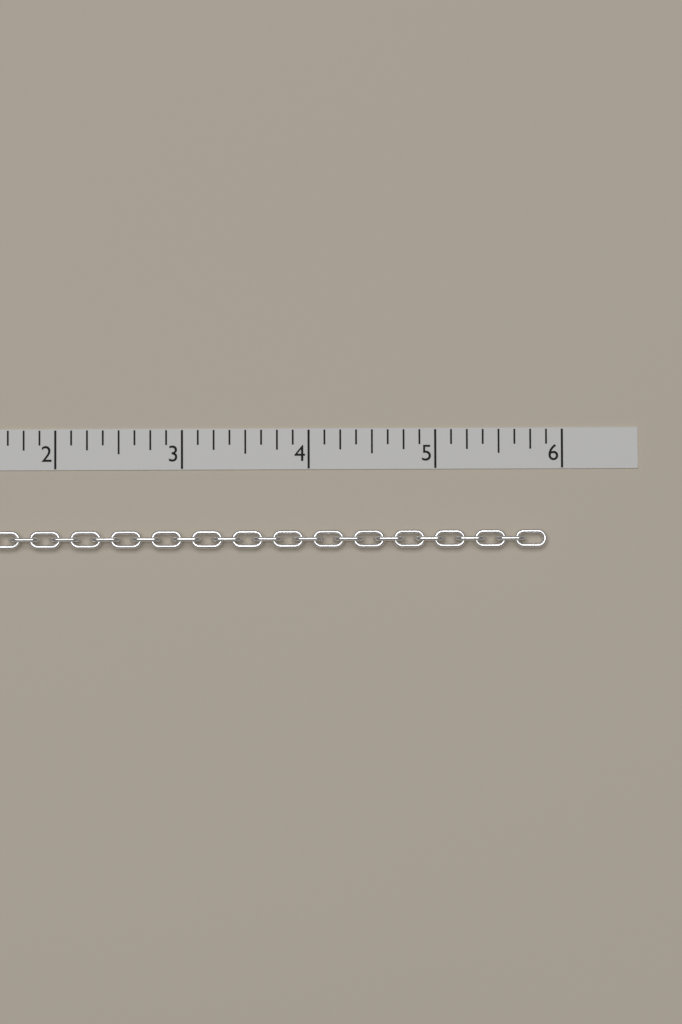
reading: 5.875 in
